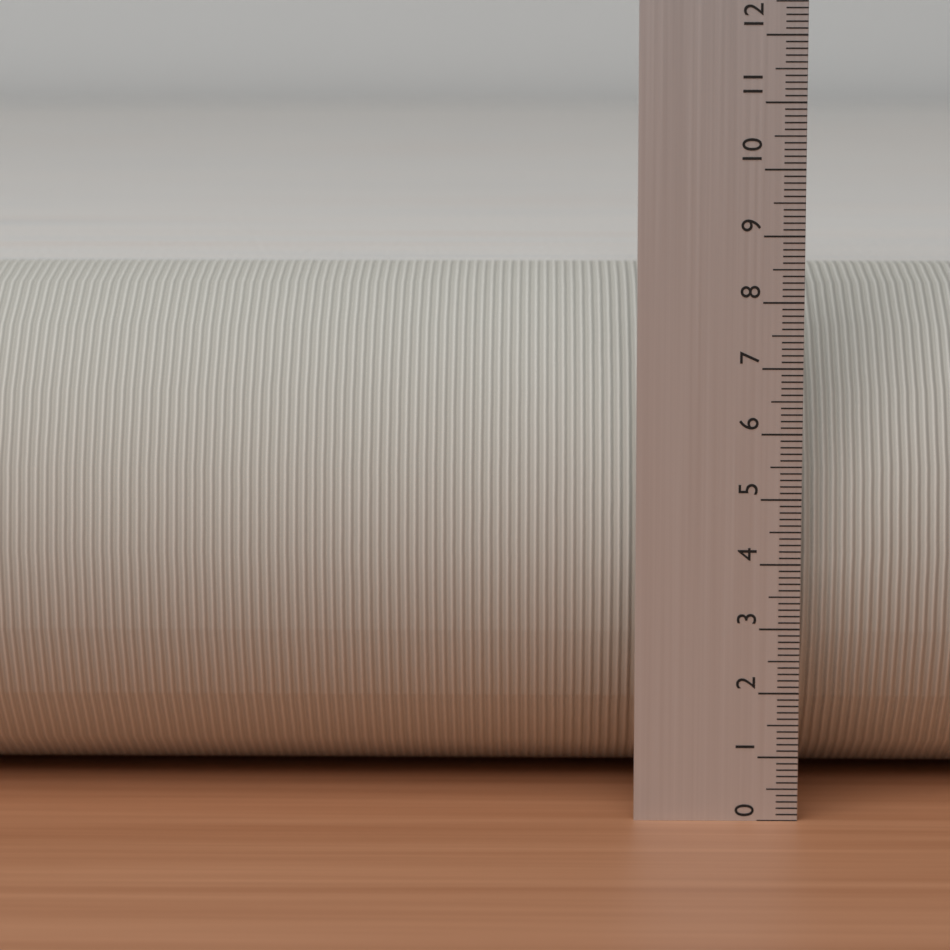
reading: 8.2 (no unit)
